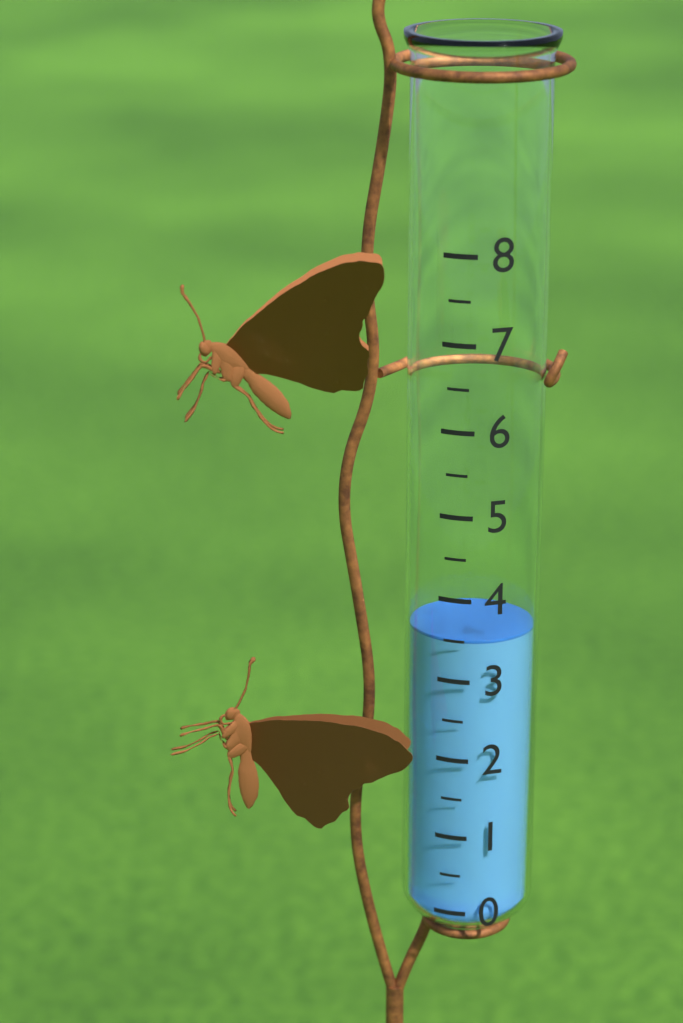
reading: 3.5 (no unit)
